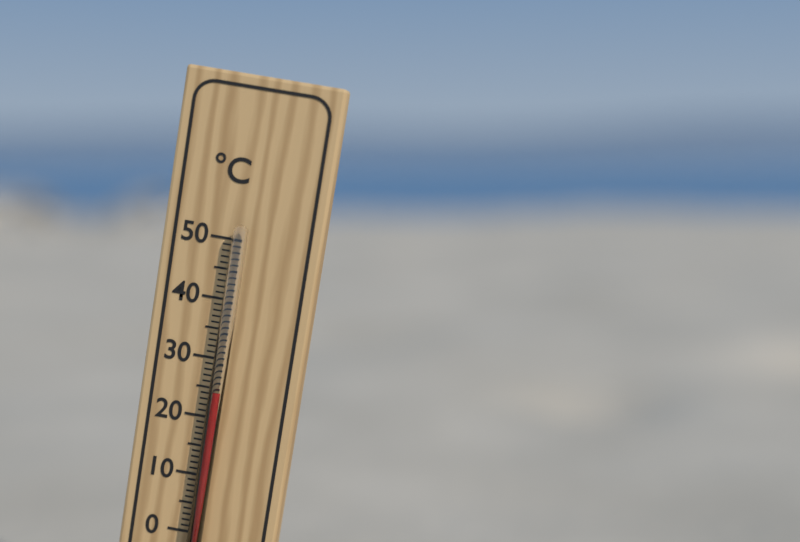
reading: 25 °C
